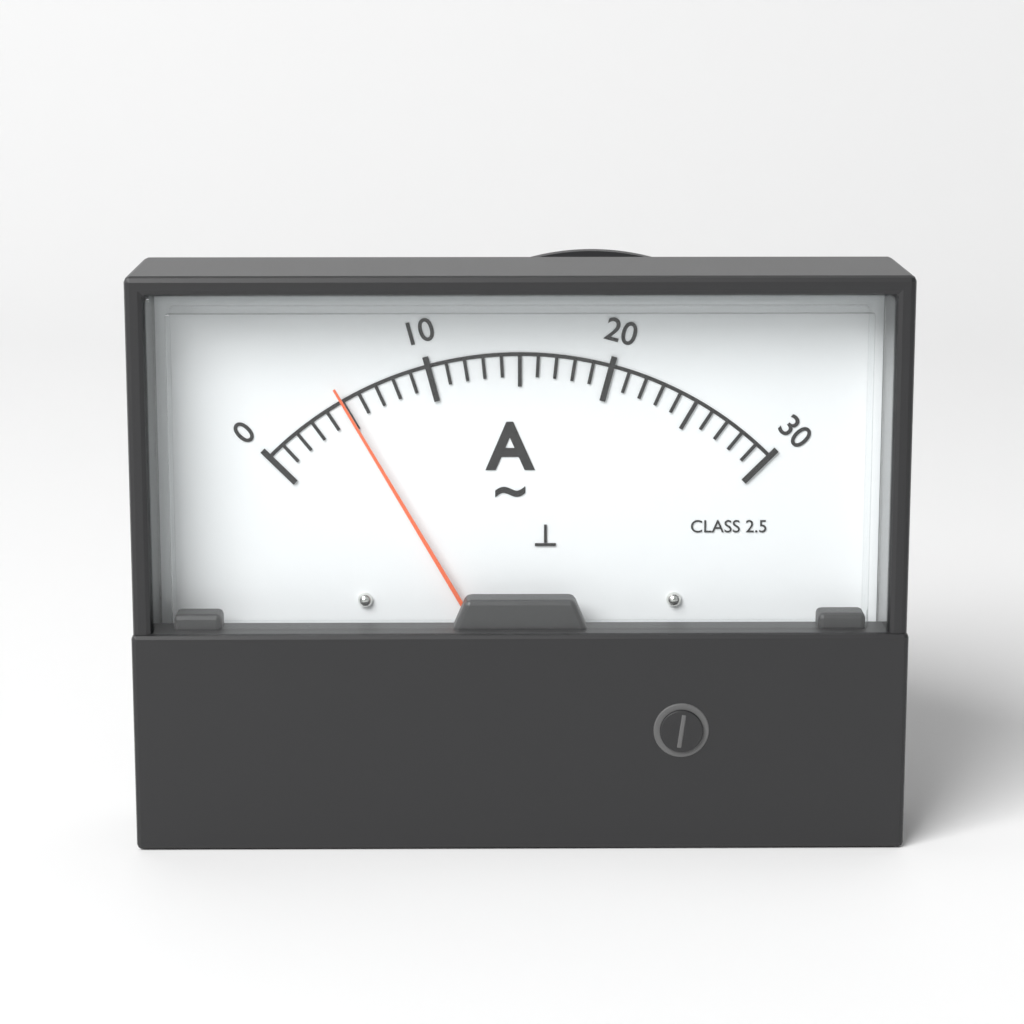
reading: 5 A
